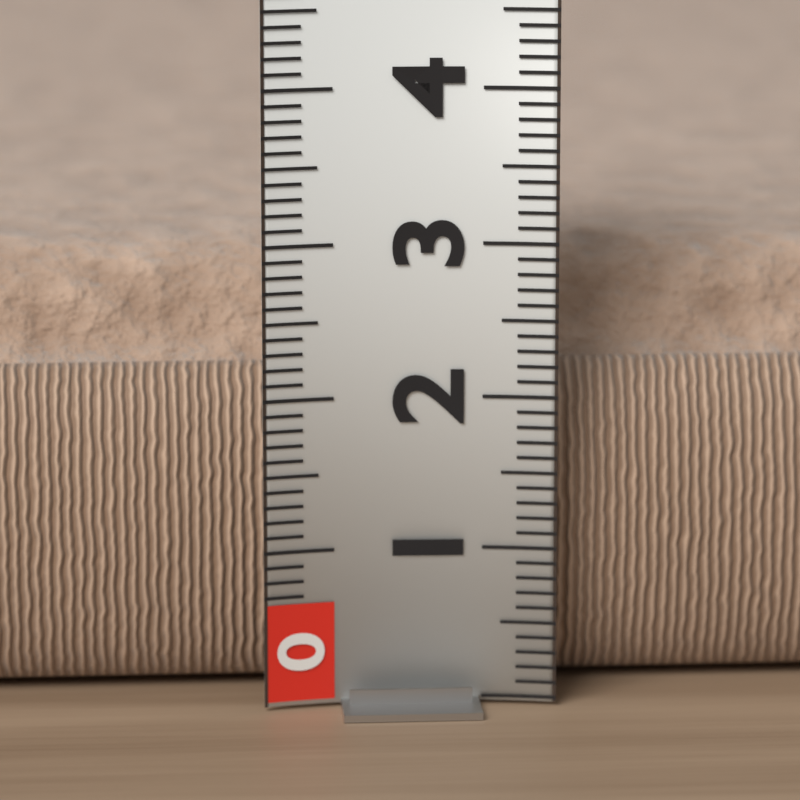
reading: 2.8 (no unit)
